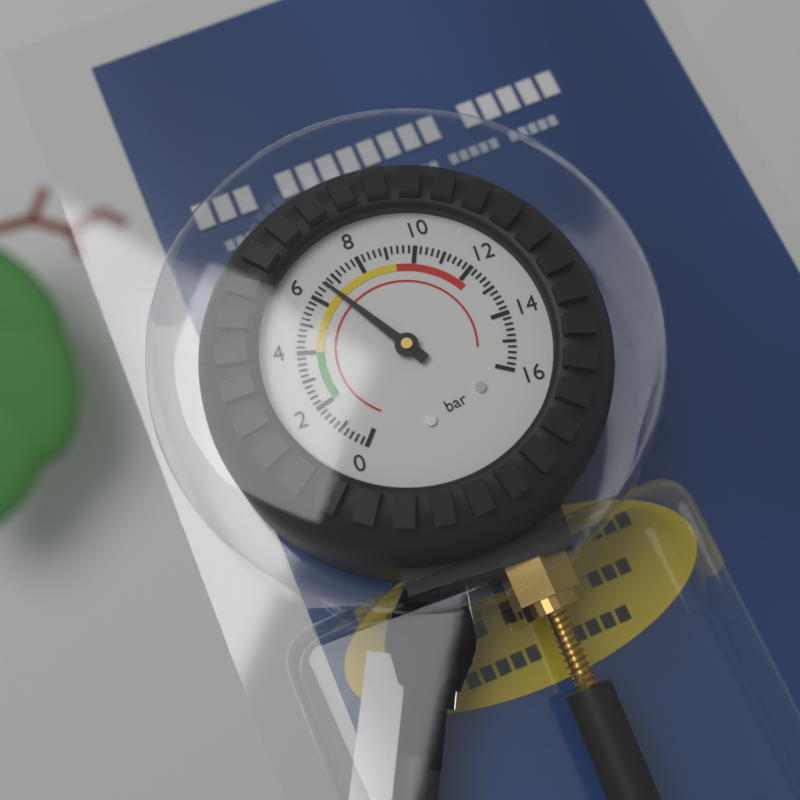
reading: 6.6 bar
